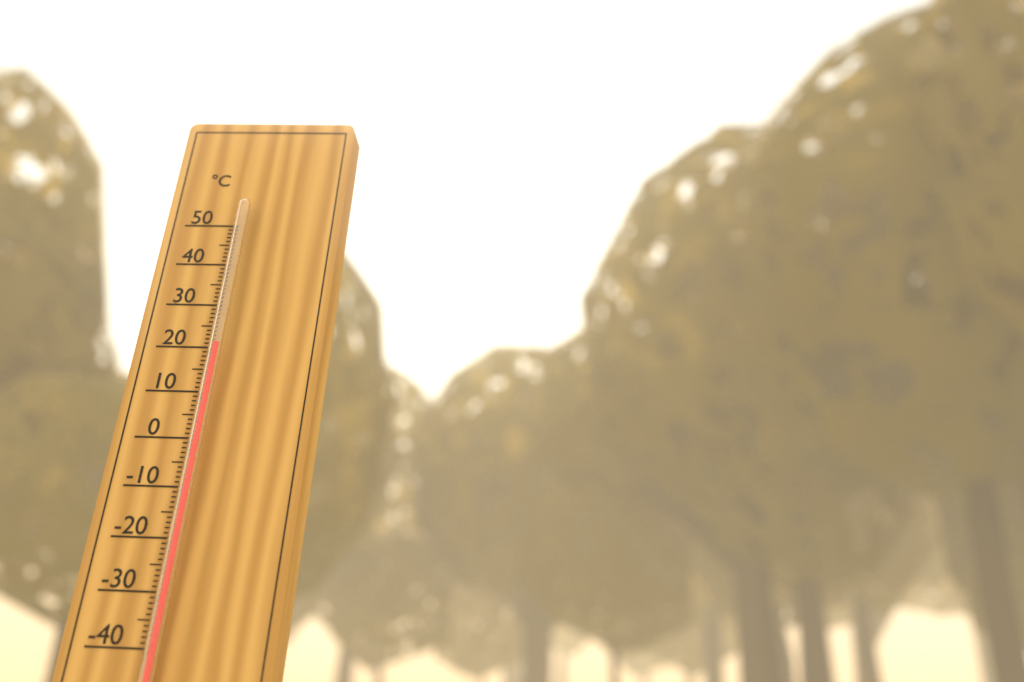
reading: 20 °C
